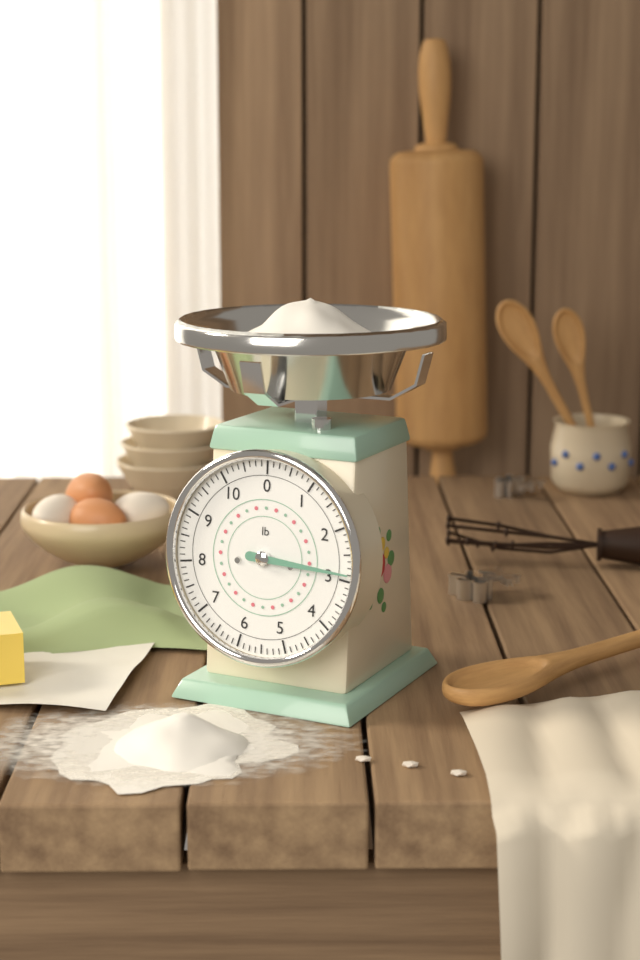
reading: 2.875 lb
